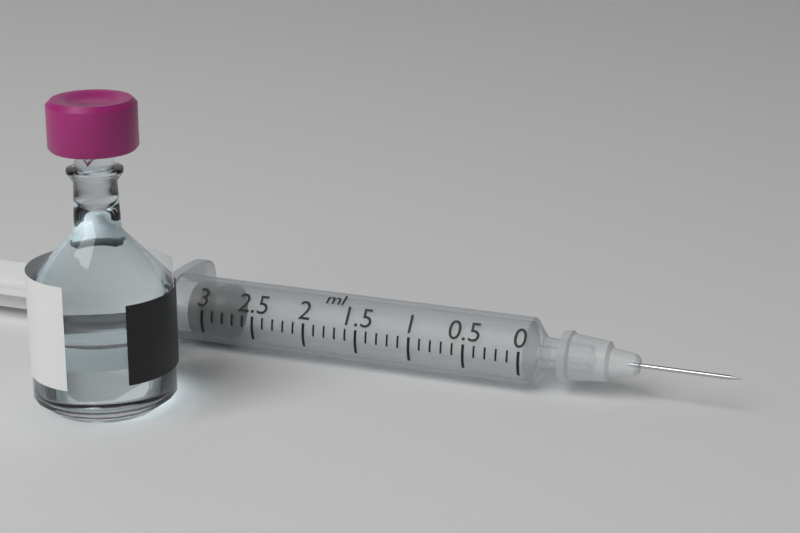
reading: 2.8 ml
